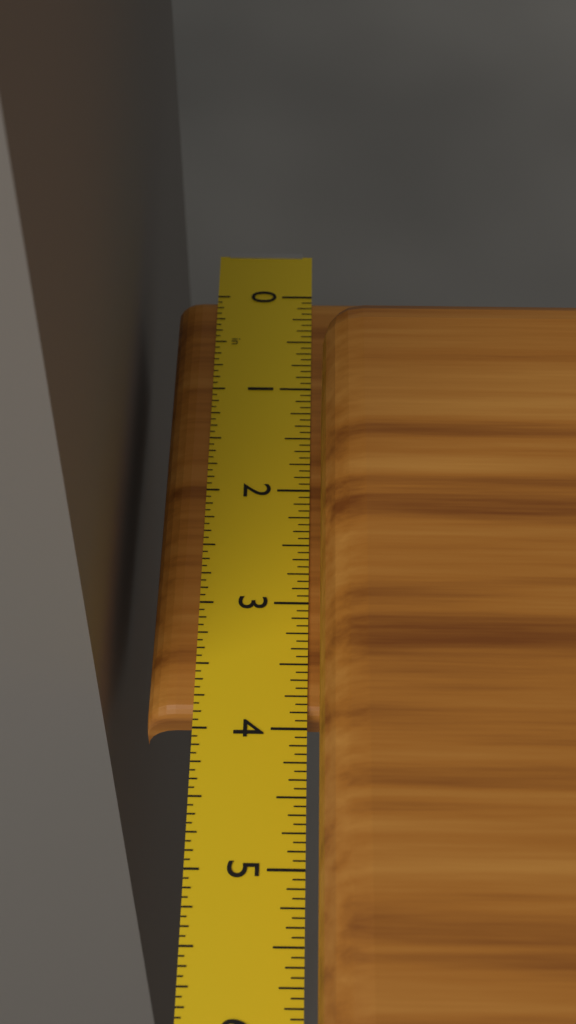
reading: 3.8750 in
